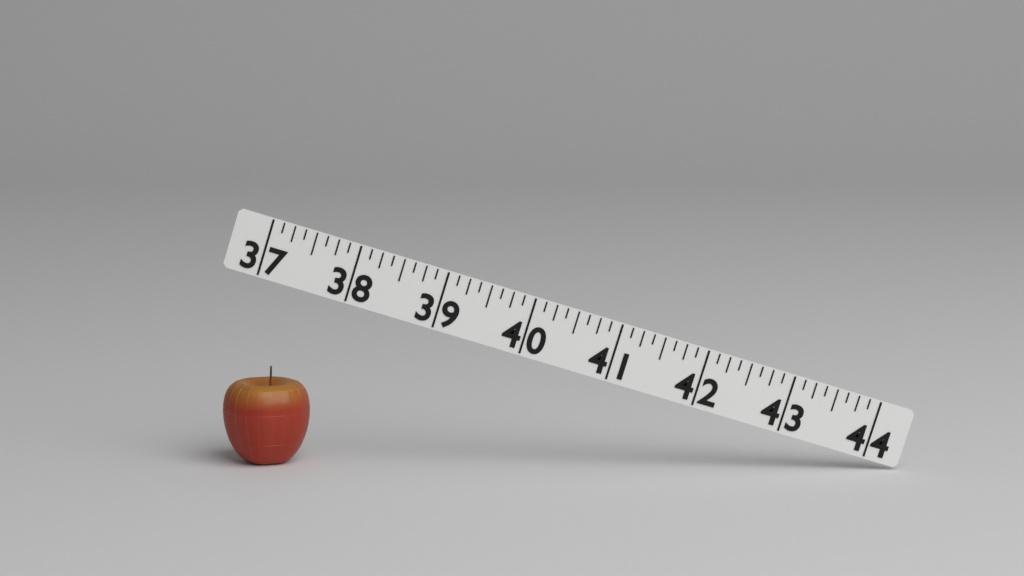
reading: 38.000 (no unit)
